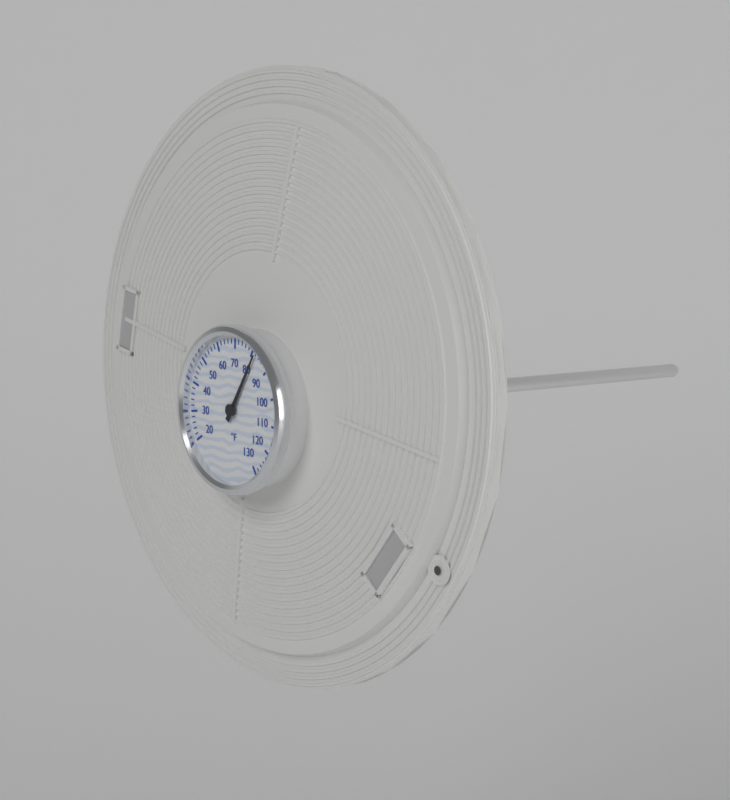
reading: 82 °F
